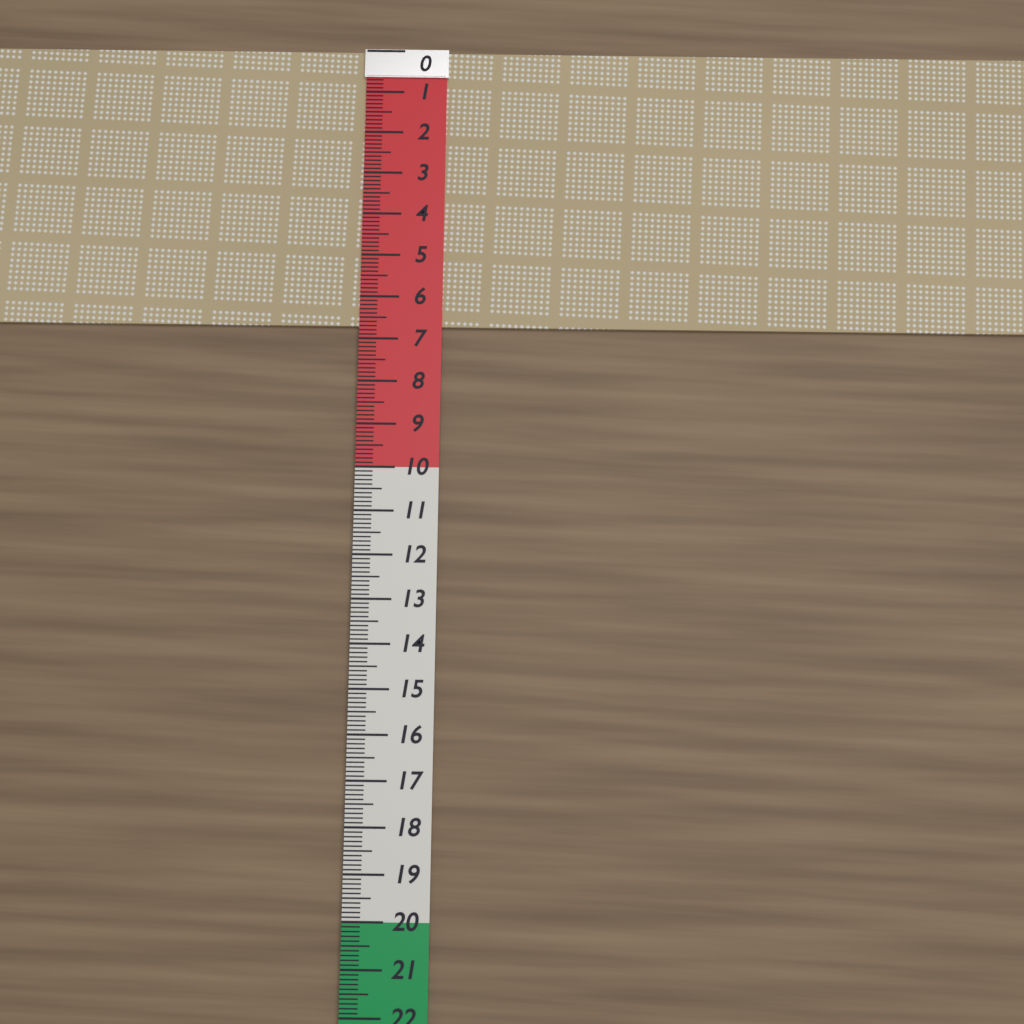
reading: 6.7 (no unit)
